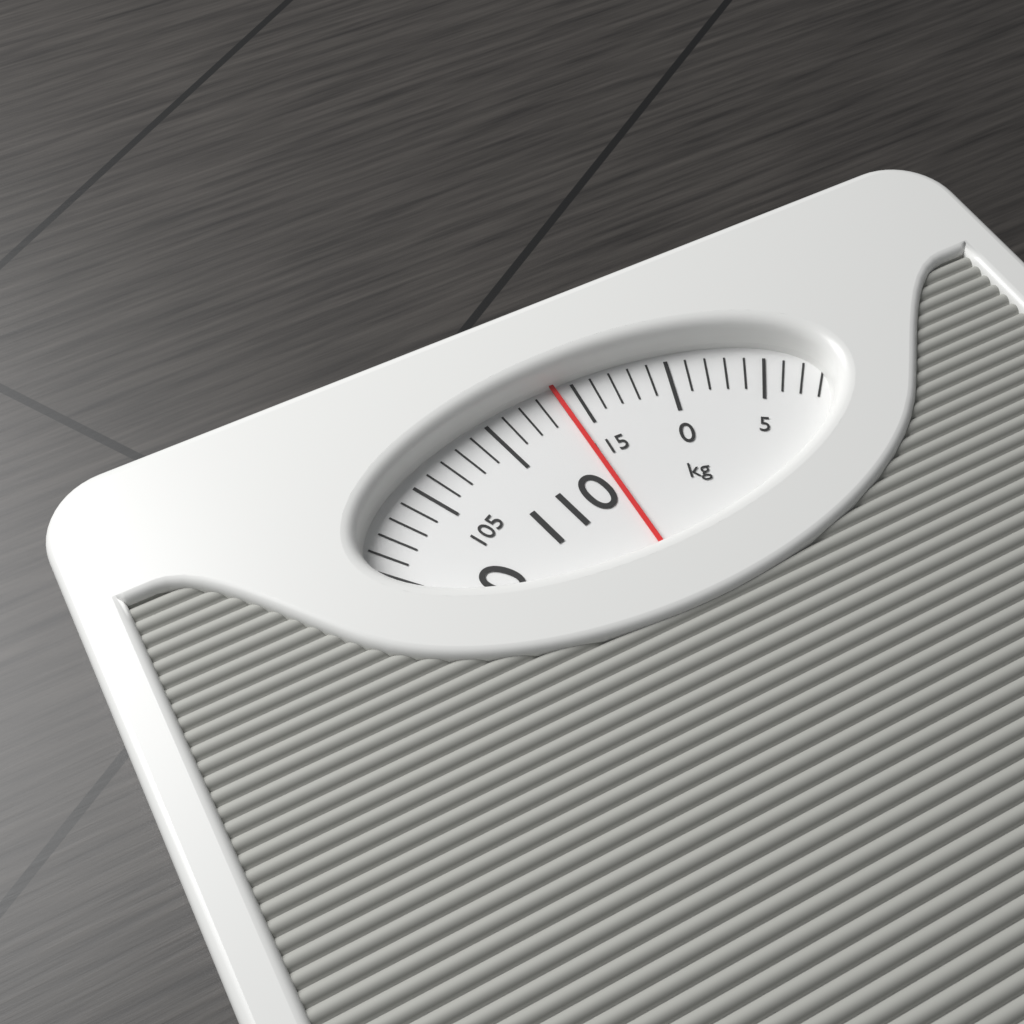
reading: 114 kg
